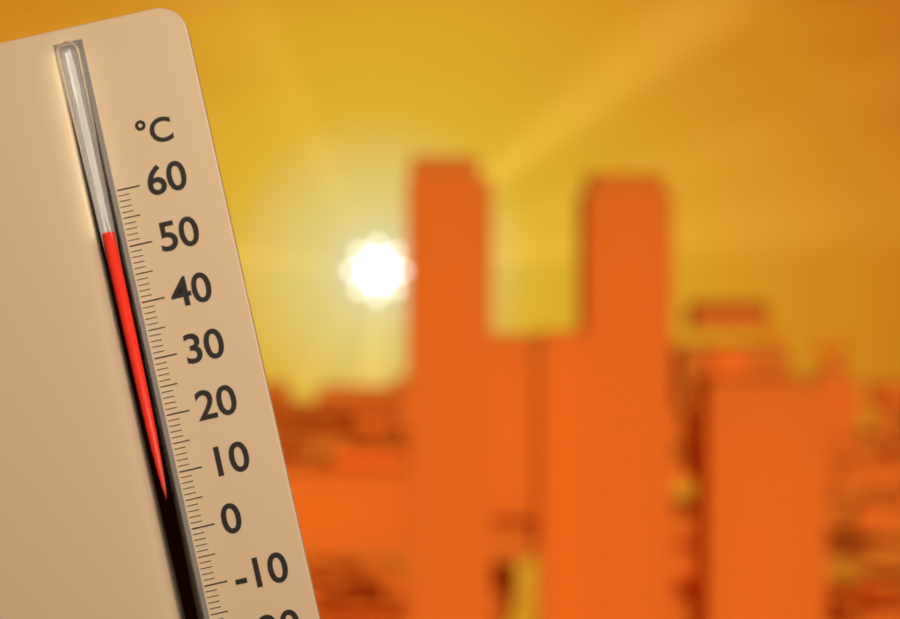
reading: 53 °C
